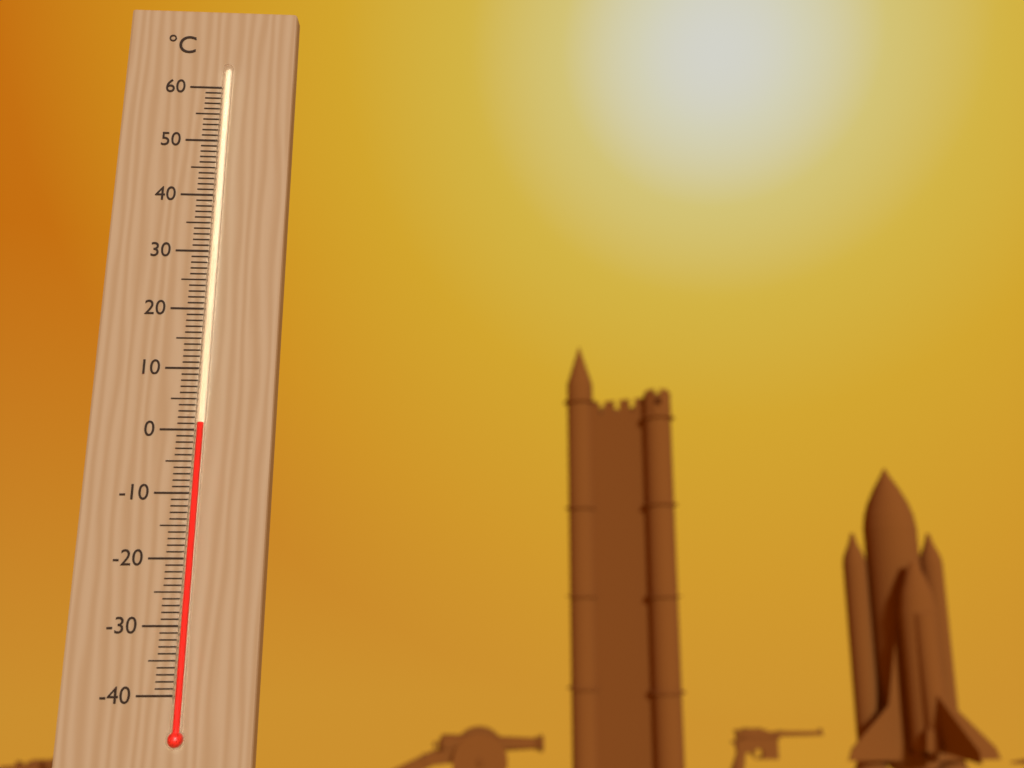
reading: 1 °C
